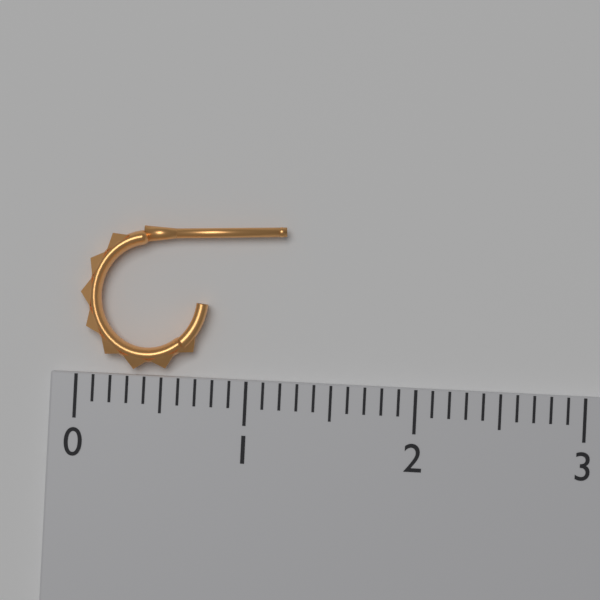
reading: 1.2 (no unit)
